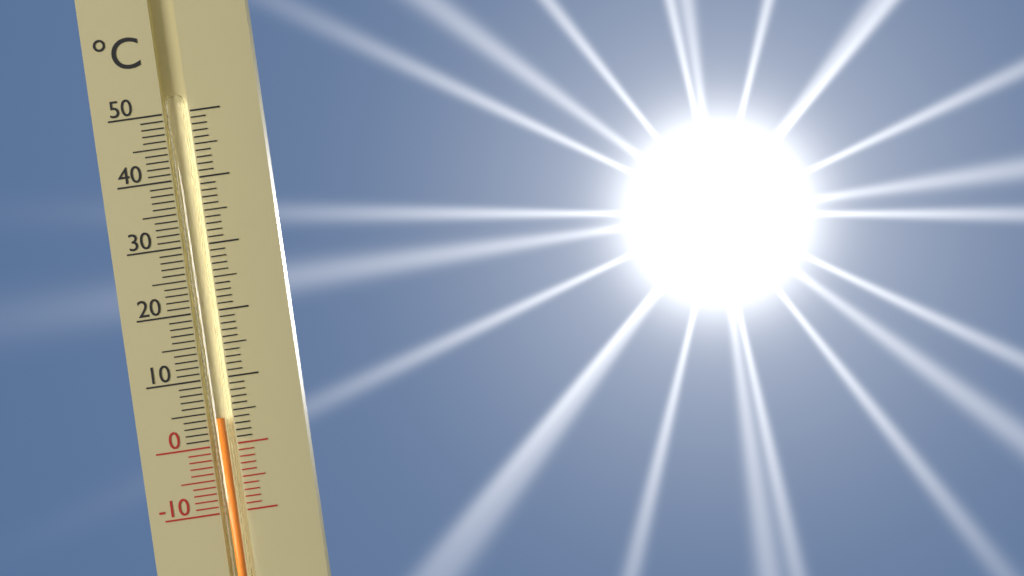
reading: 4 °C
